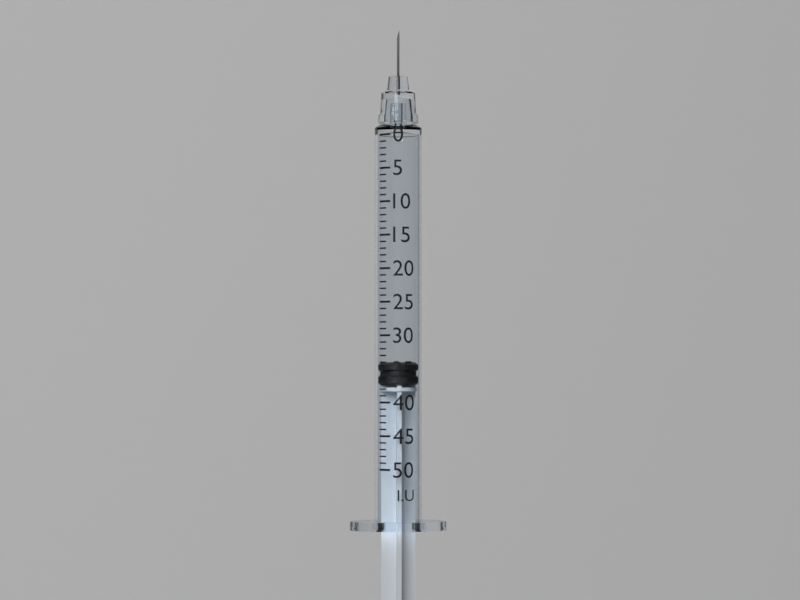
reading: 34 I.U.
